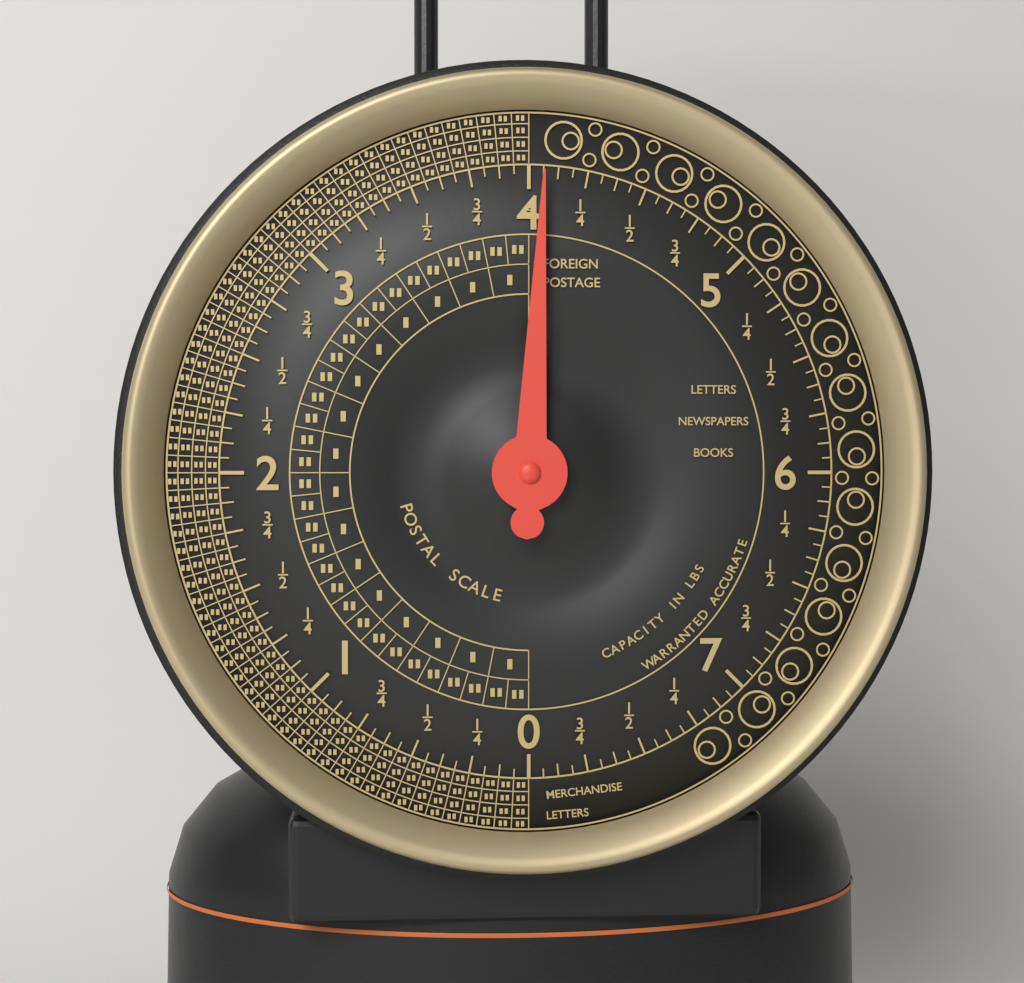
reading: 4.0625 lbs
